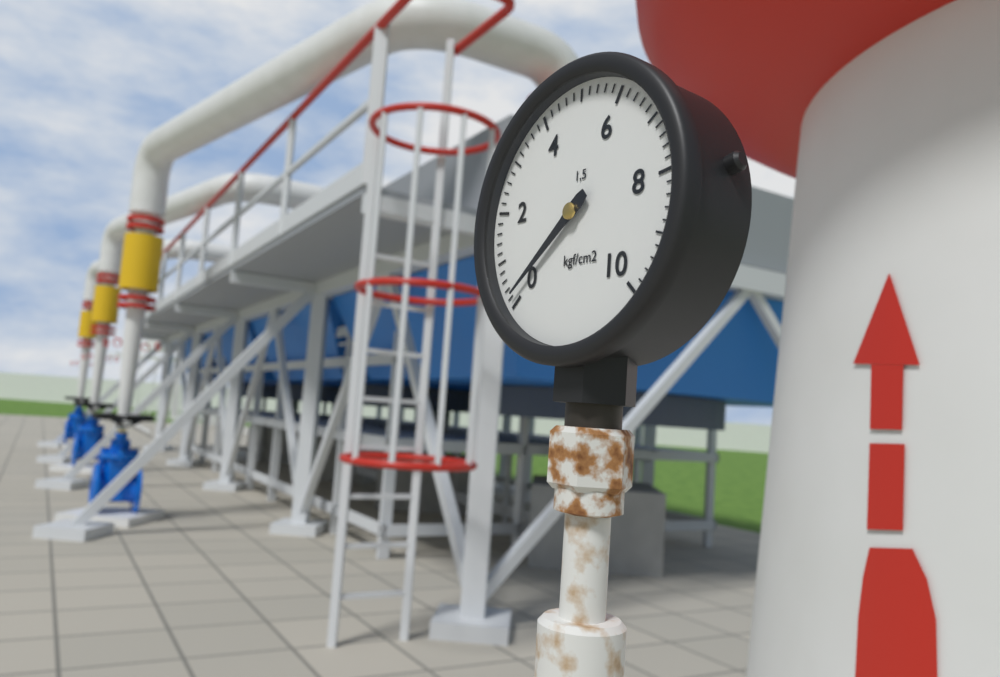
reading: 0.2 kgf/cm²
